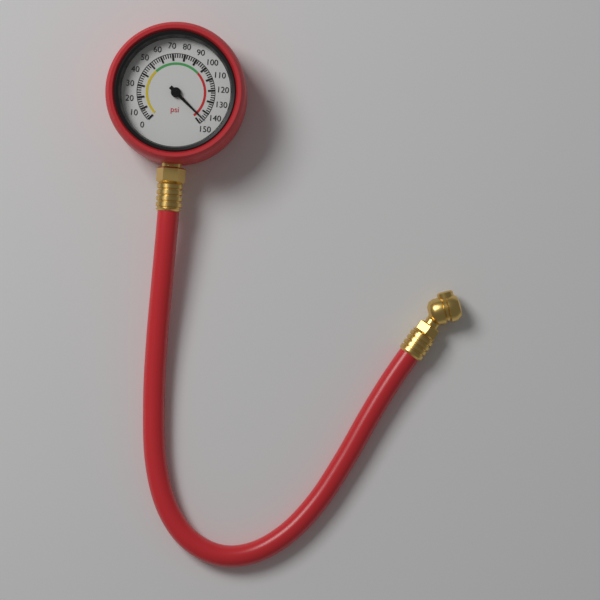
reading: 146 psi
